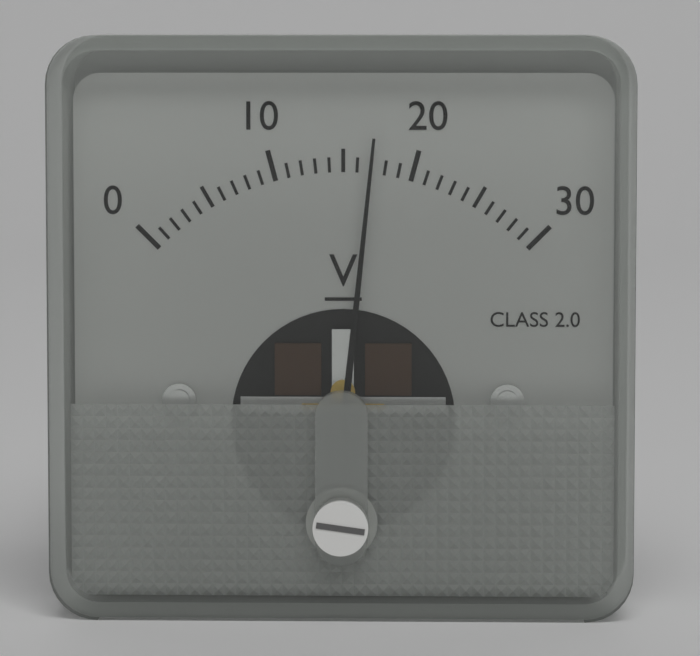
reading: 17 V
